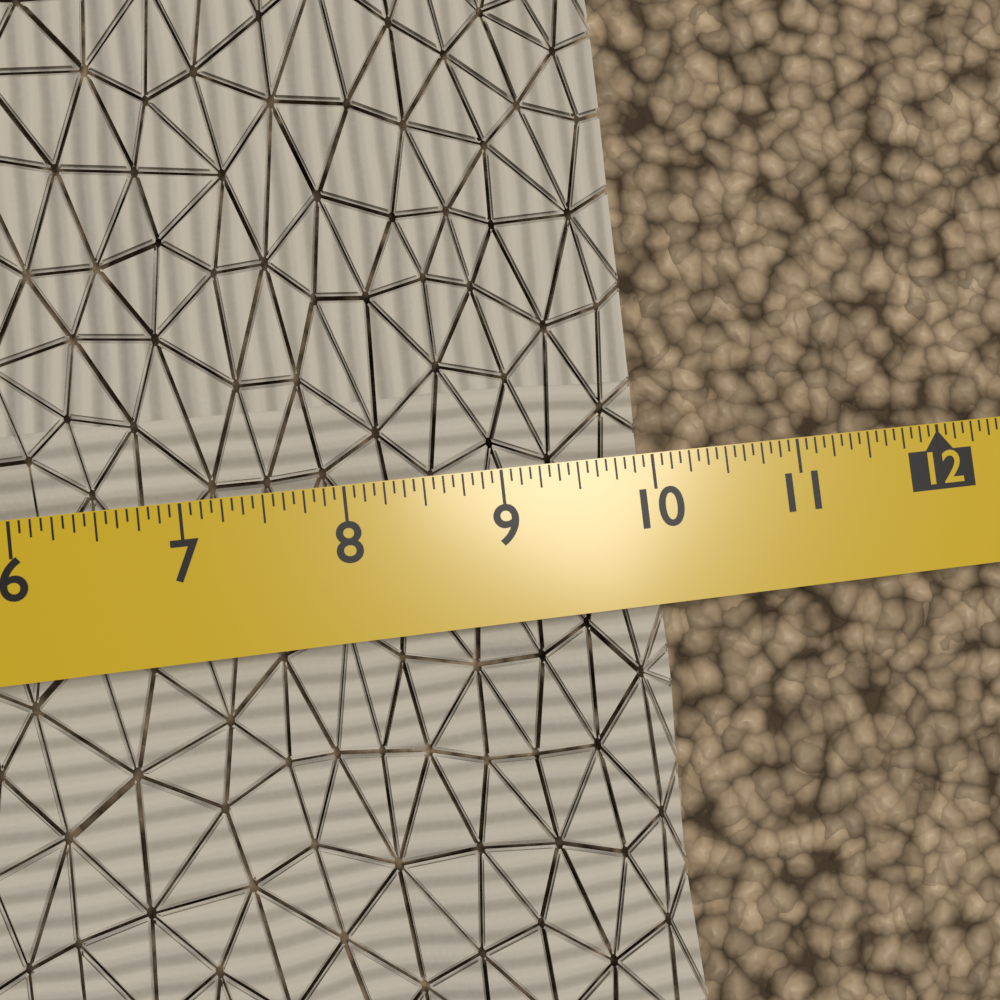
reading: 10.0000 in
